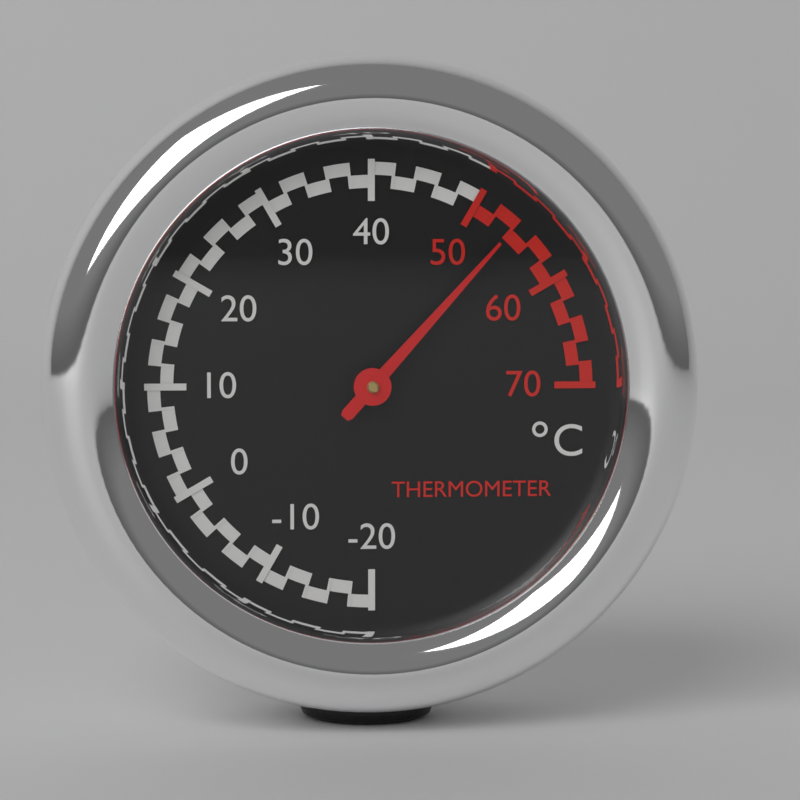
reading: 54 °C
